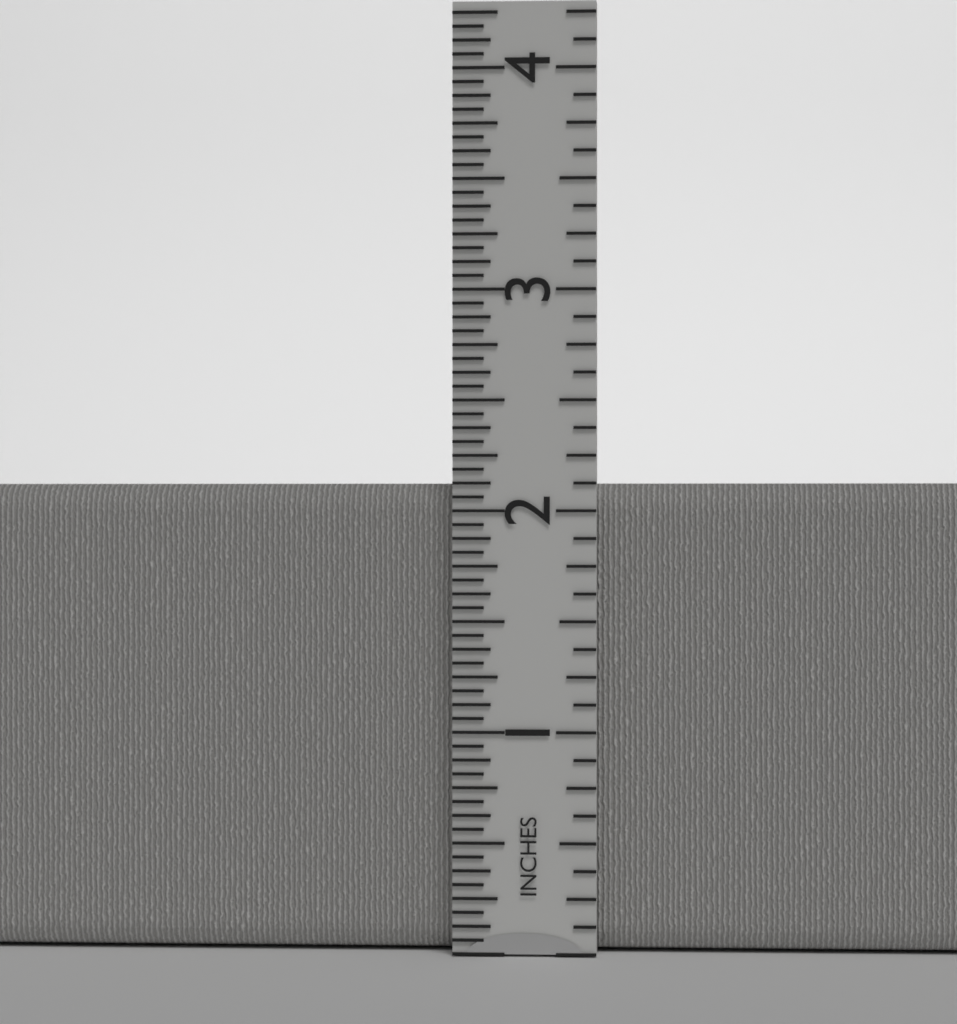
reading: 2.1250 in
